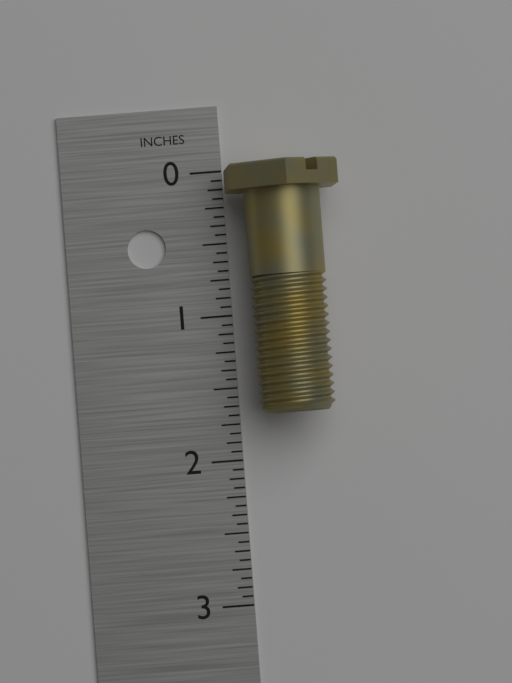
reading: 1.6875 in
